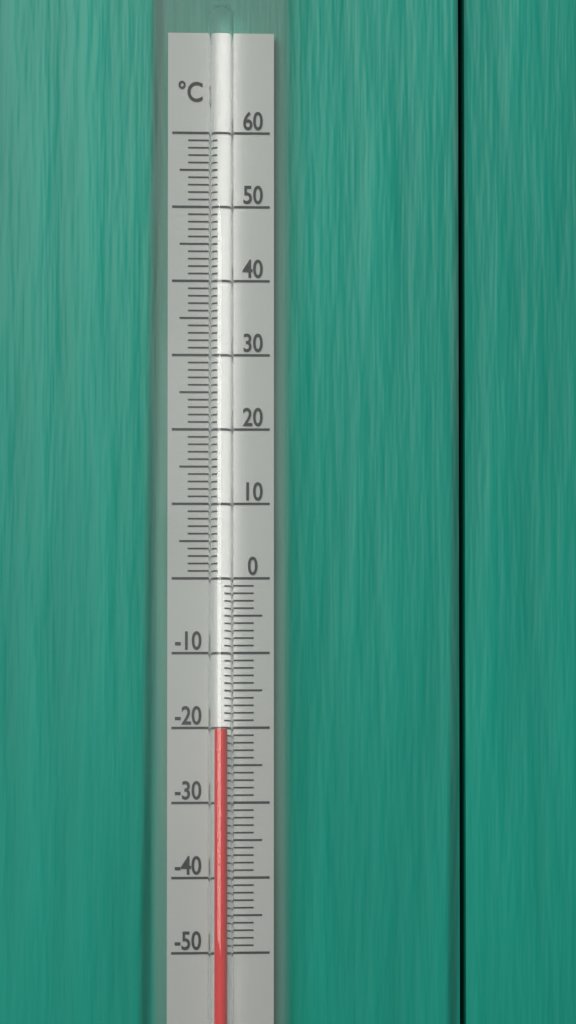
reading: -20 °C
